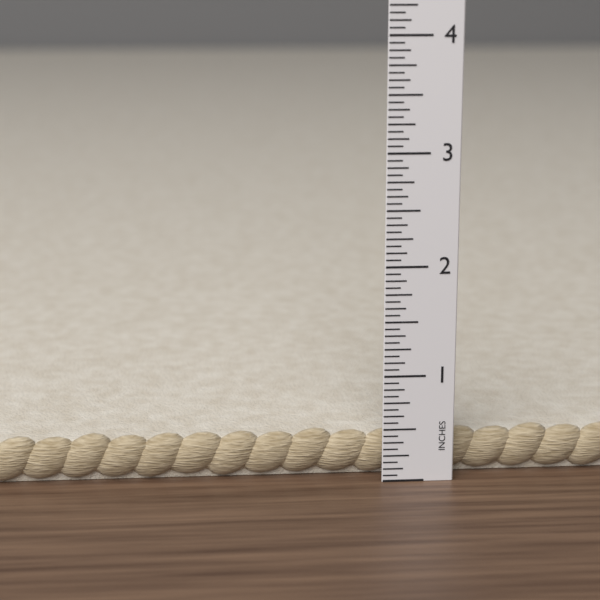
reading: 0.3750 in
